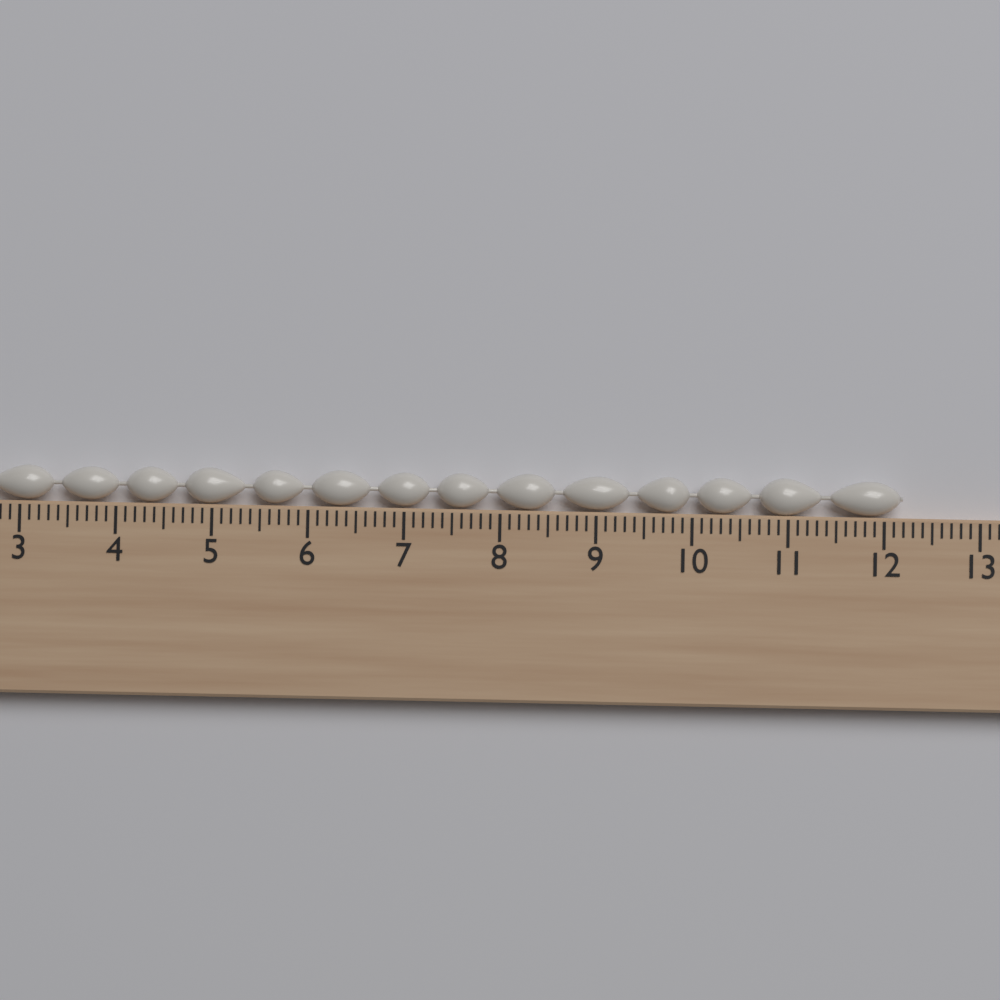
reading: 12.2 cm
